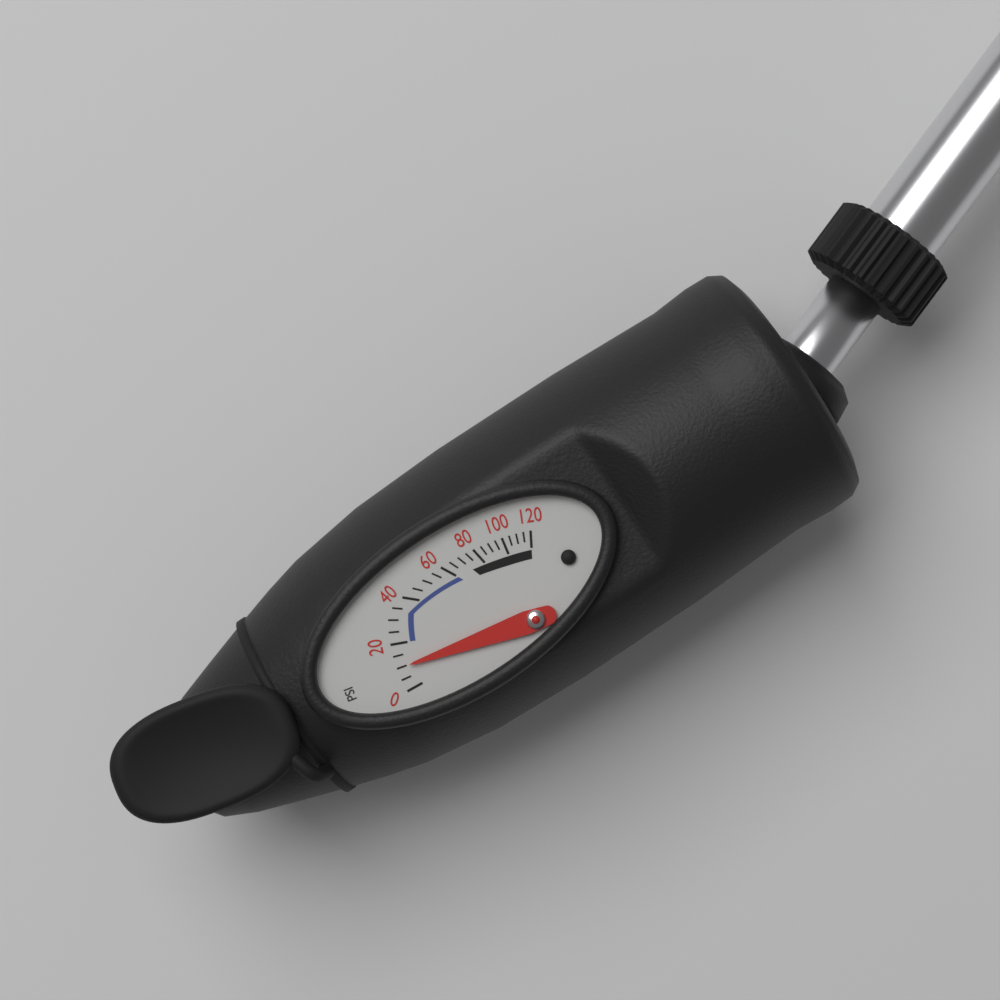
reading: 10 psi
